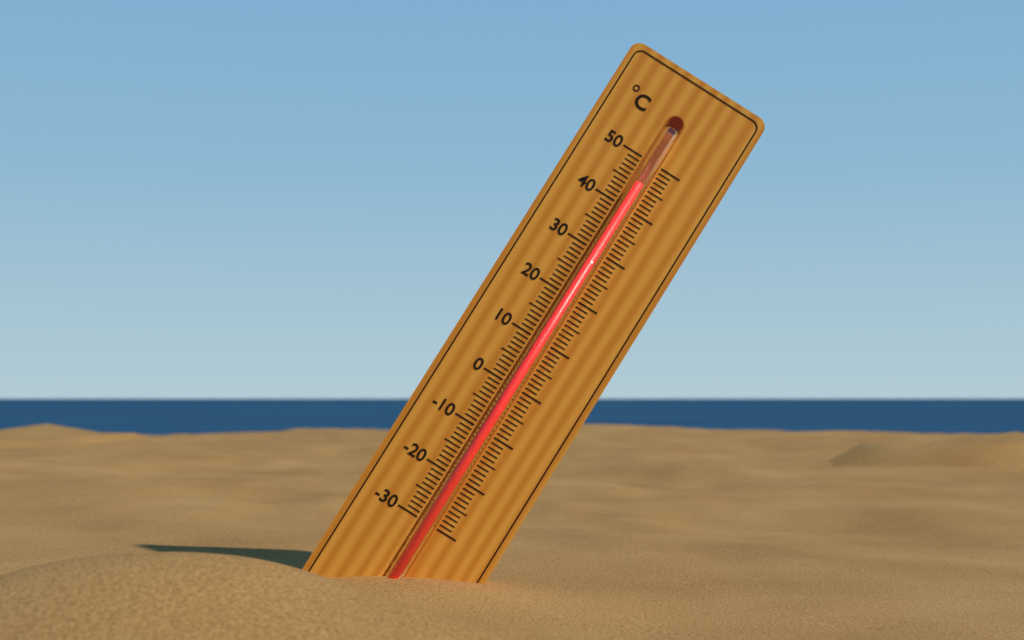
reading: 45 °C
